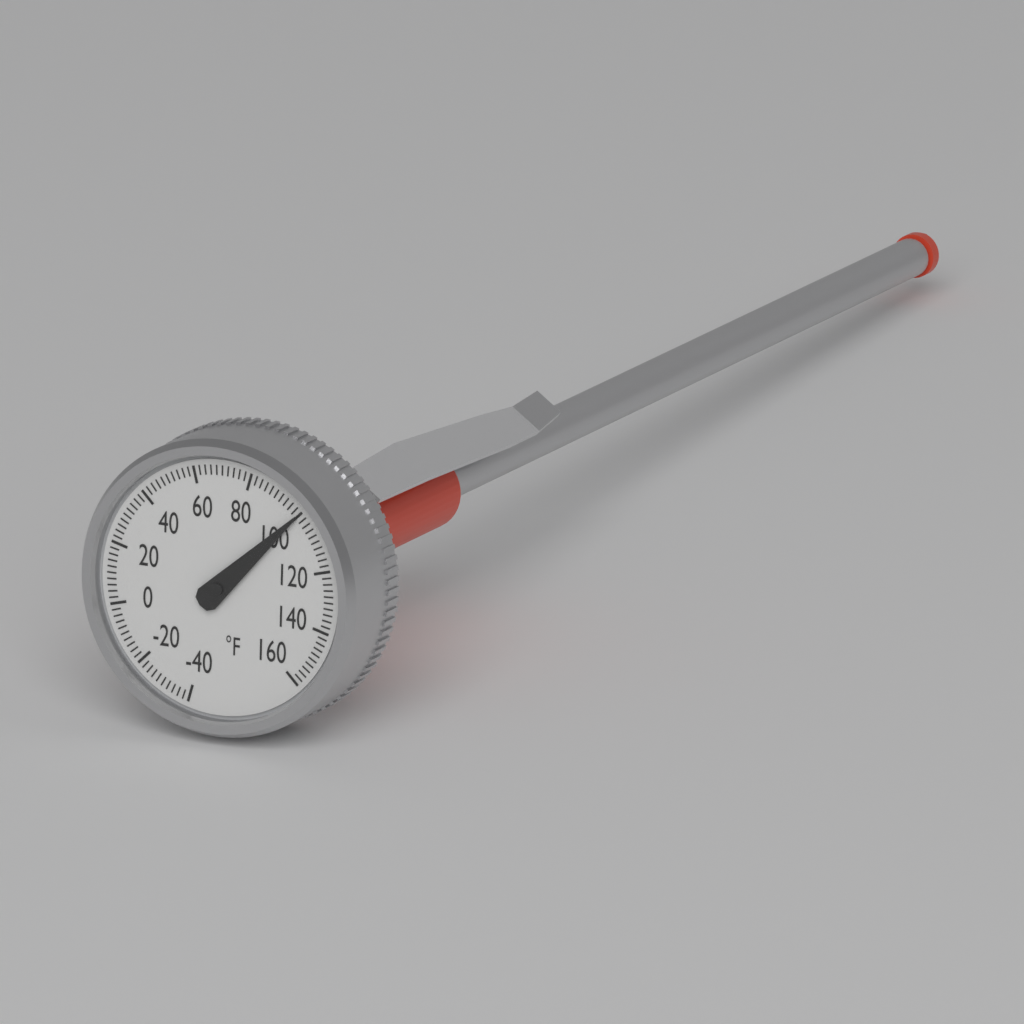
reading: 100 °F
